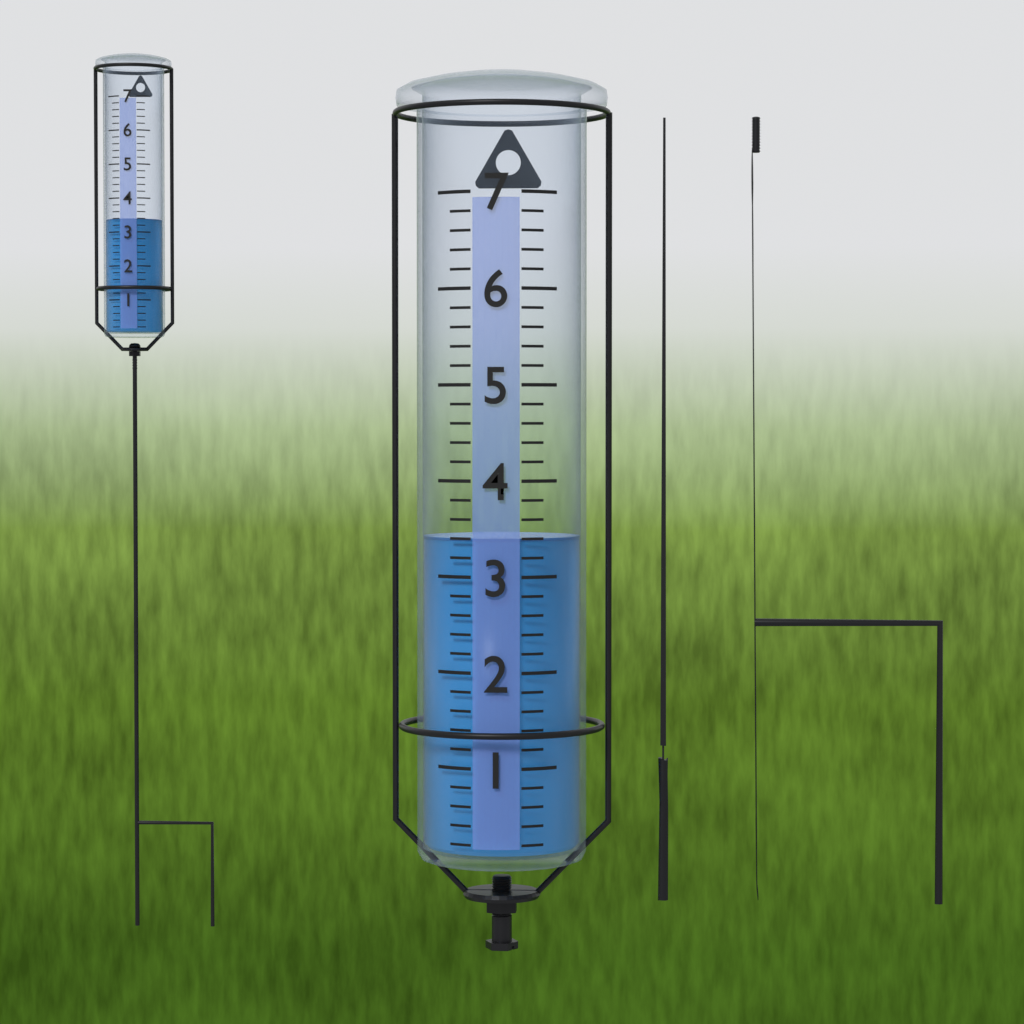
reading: 3.4 (no unit)
